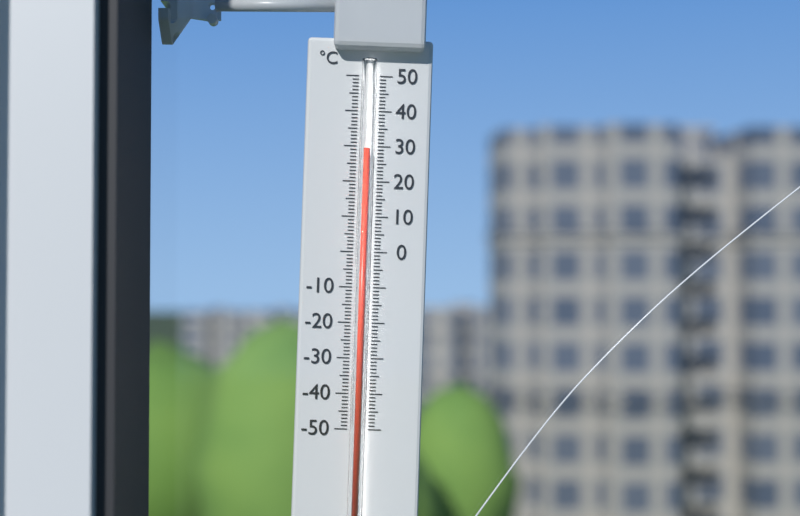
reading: 29 °C
